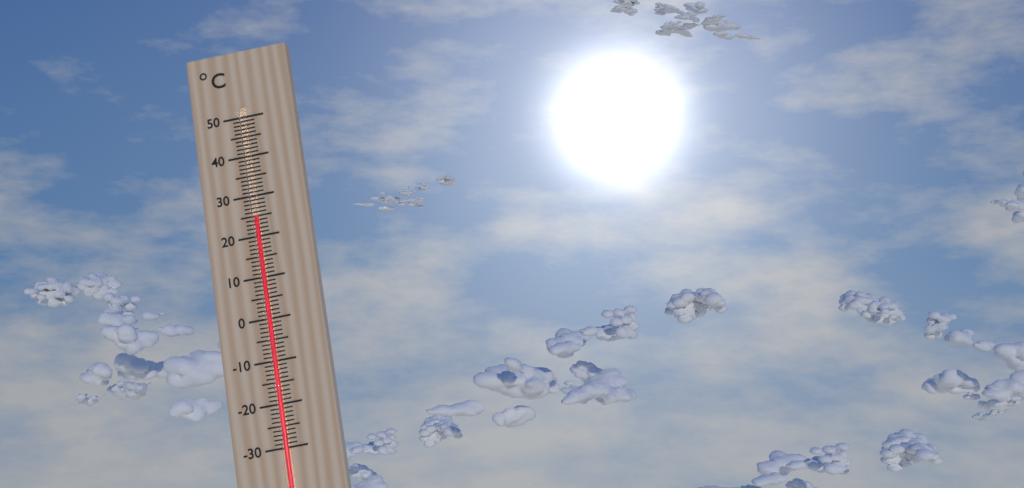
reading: 25 °C
